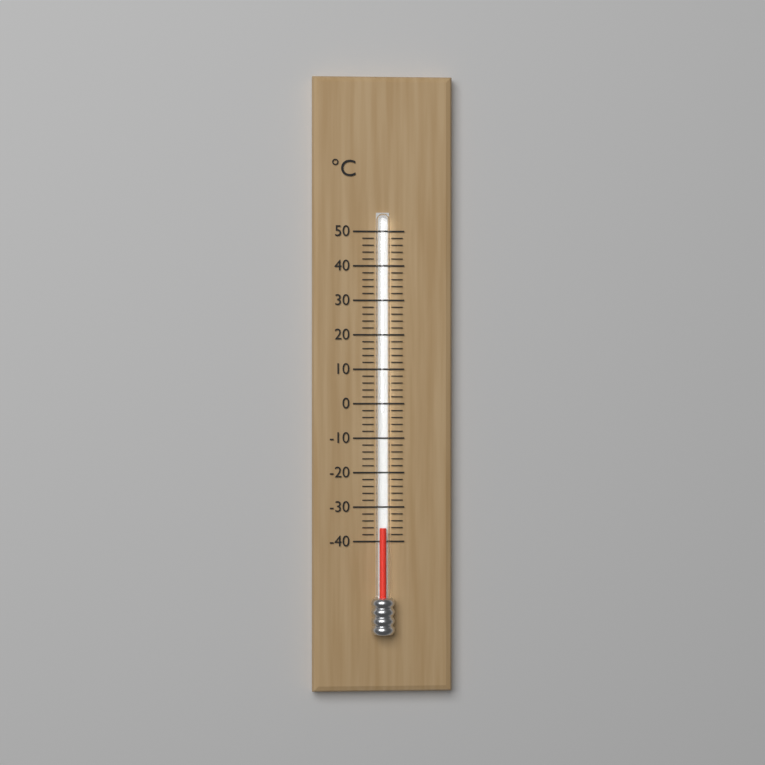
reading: -36 °C
